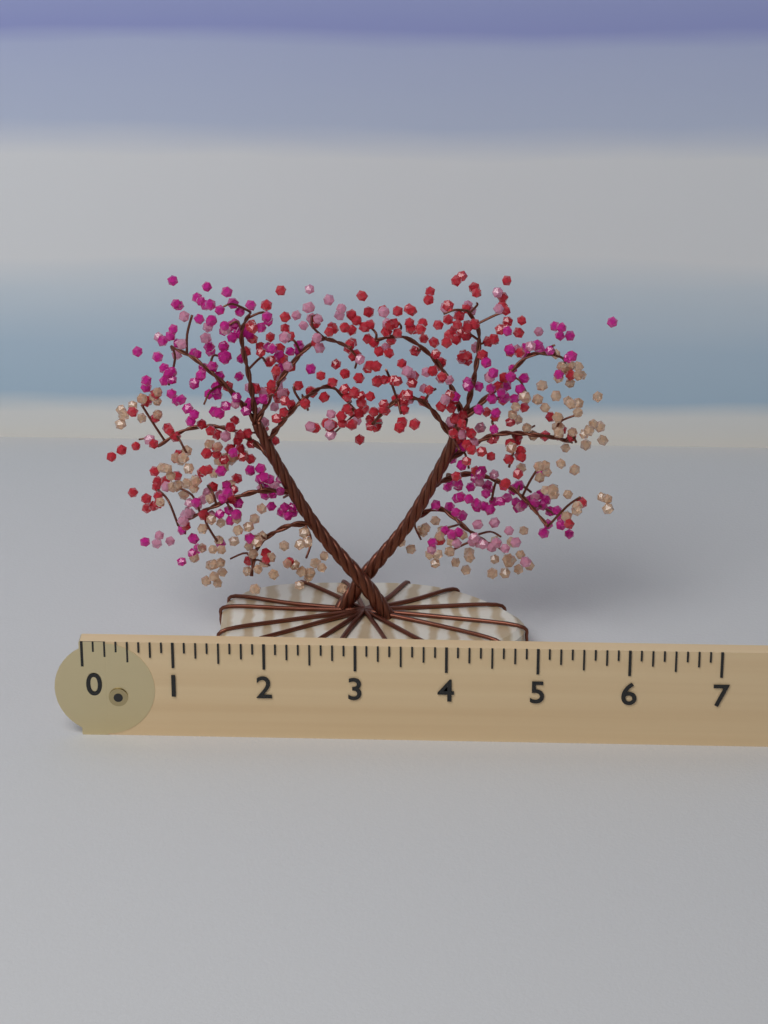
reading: 5.875 (no unit)
